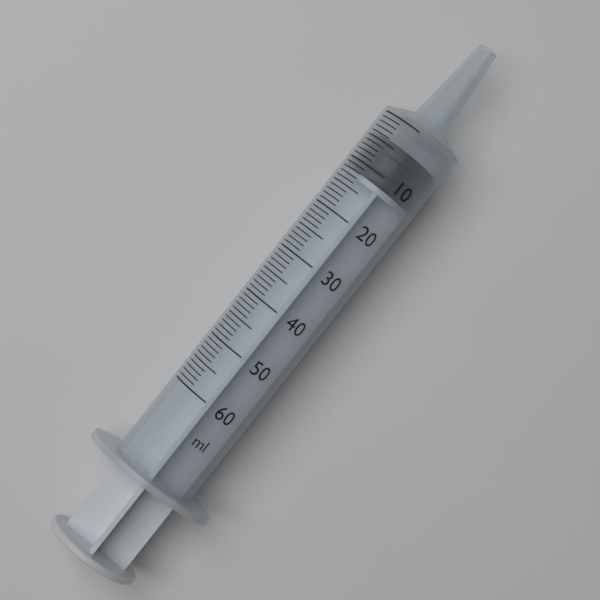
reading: 4 ml
